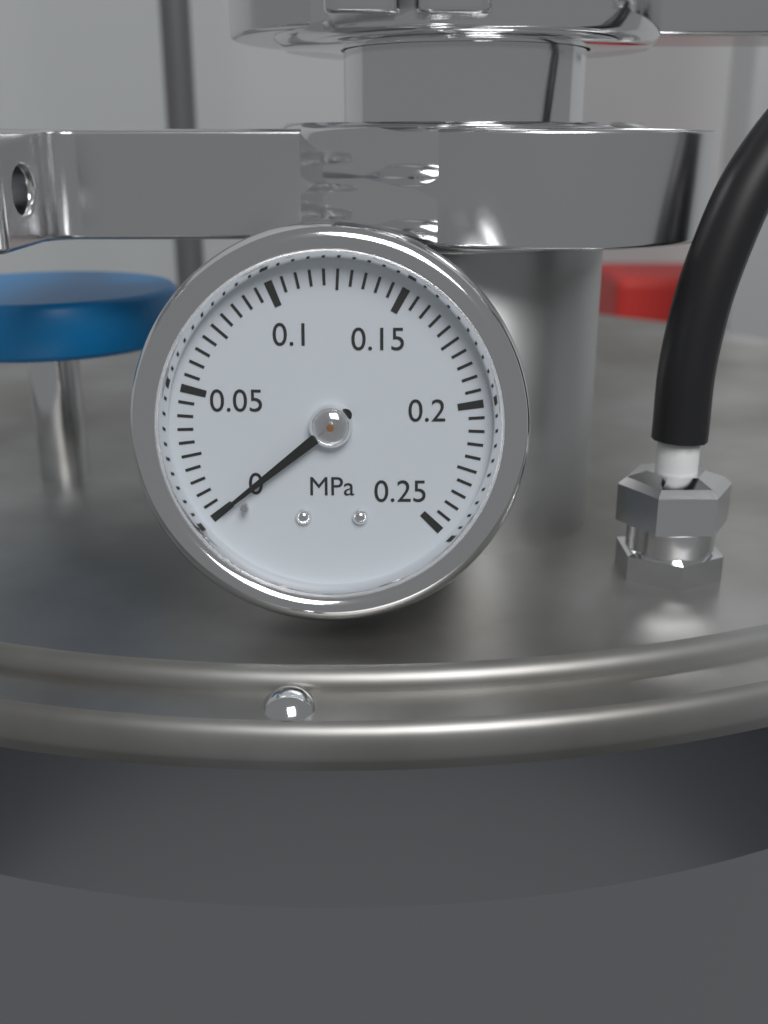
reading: 0.000 MPa
